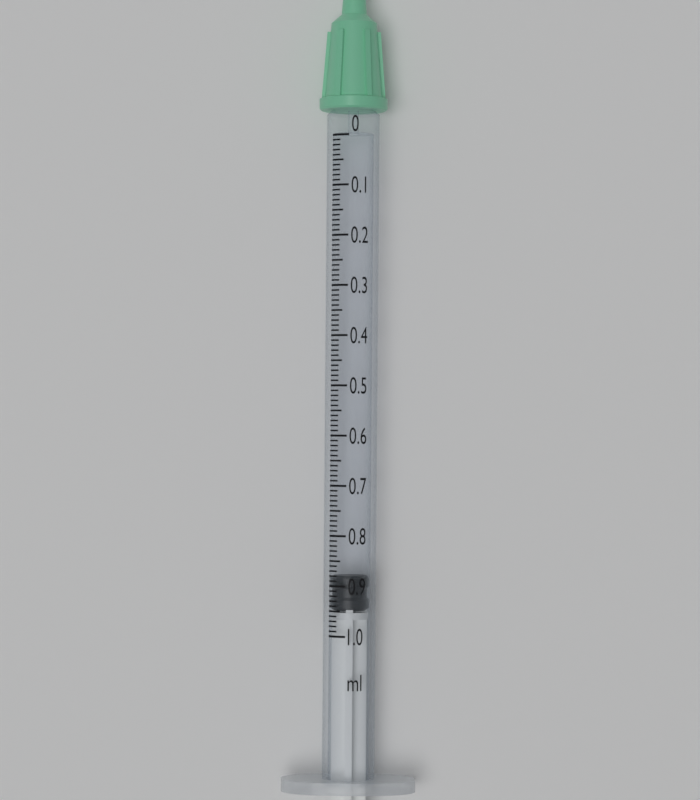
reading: 0.88 ml
